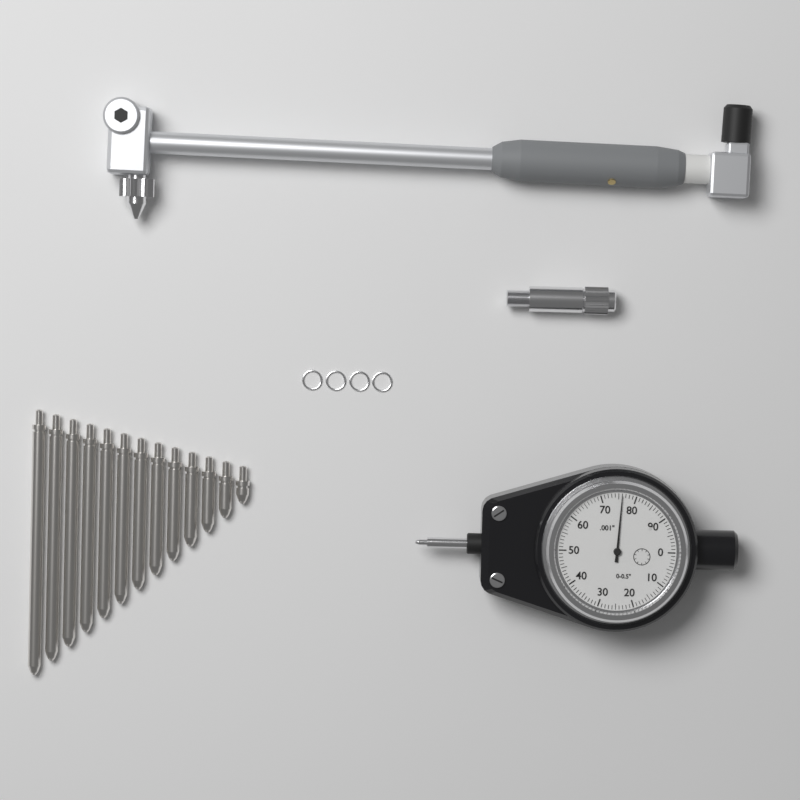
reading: 0.076 in
